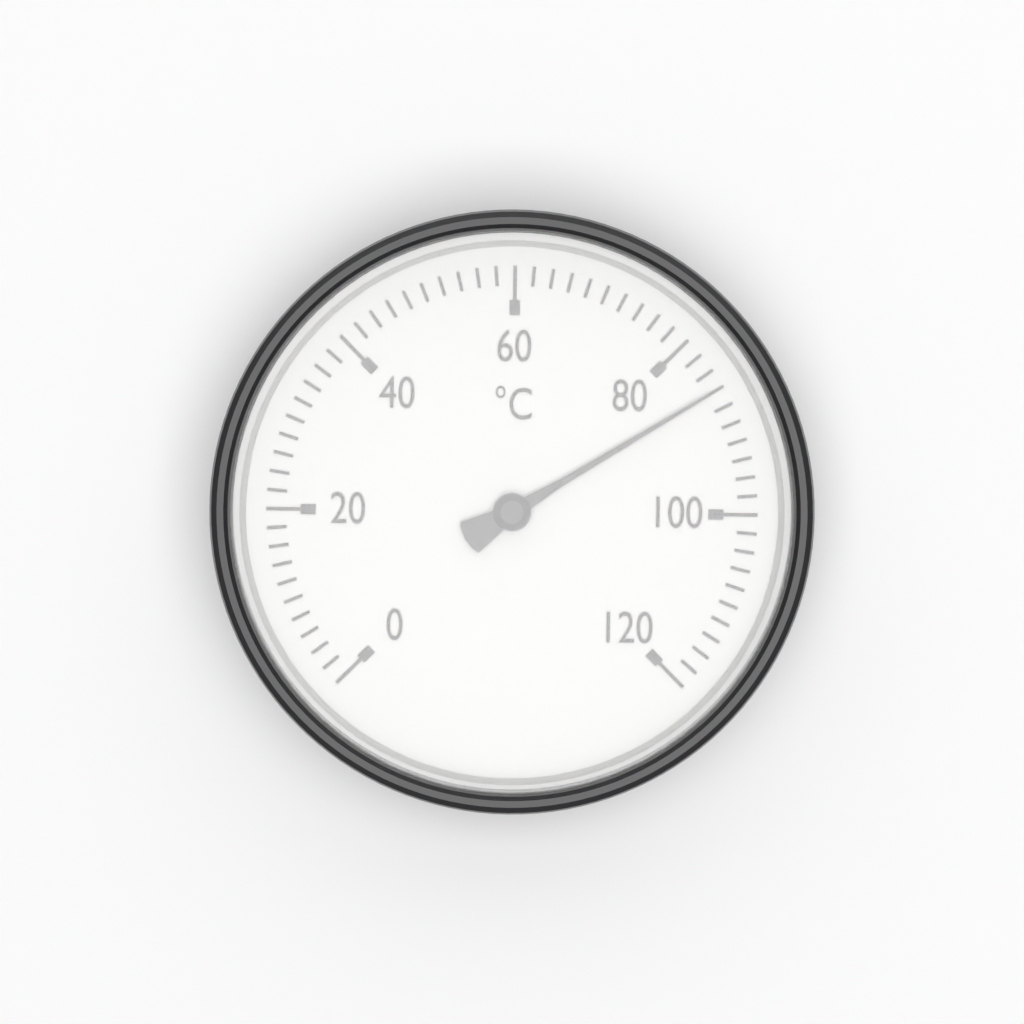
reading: 86 °C
